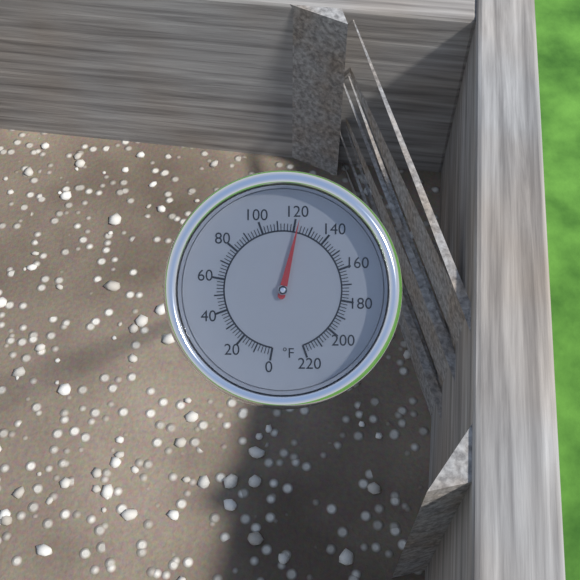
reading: 122 °F
